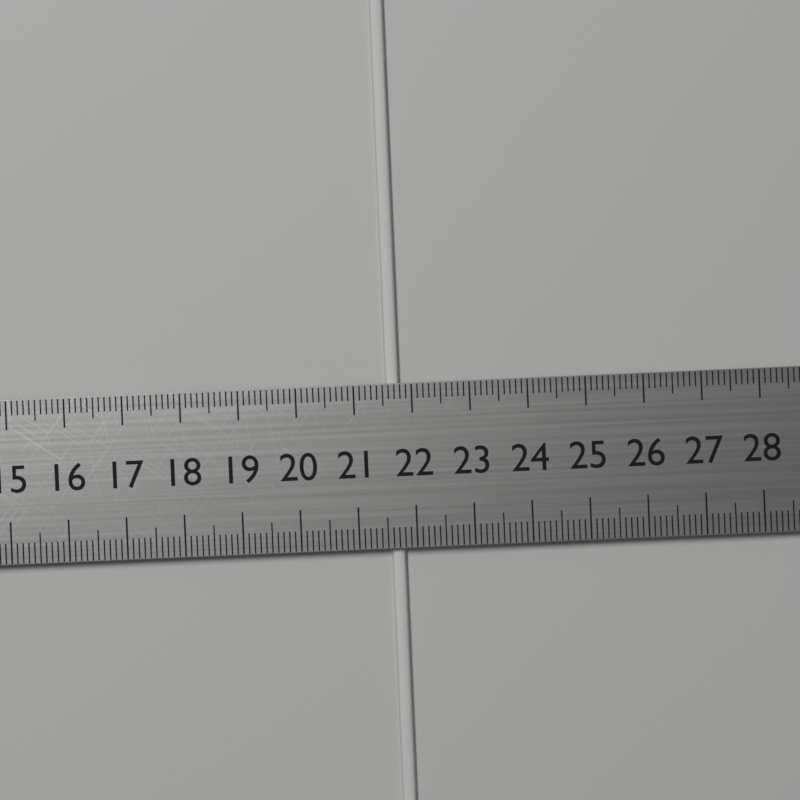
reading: 21.8 cm
